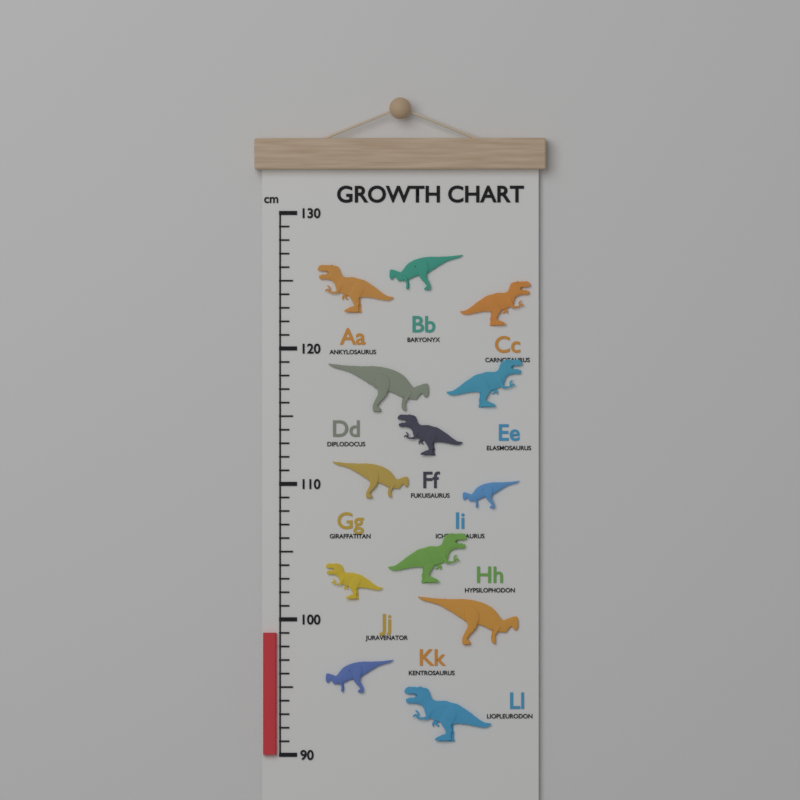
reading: 99 cm
